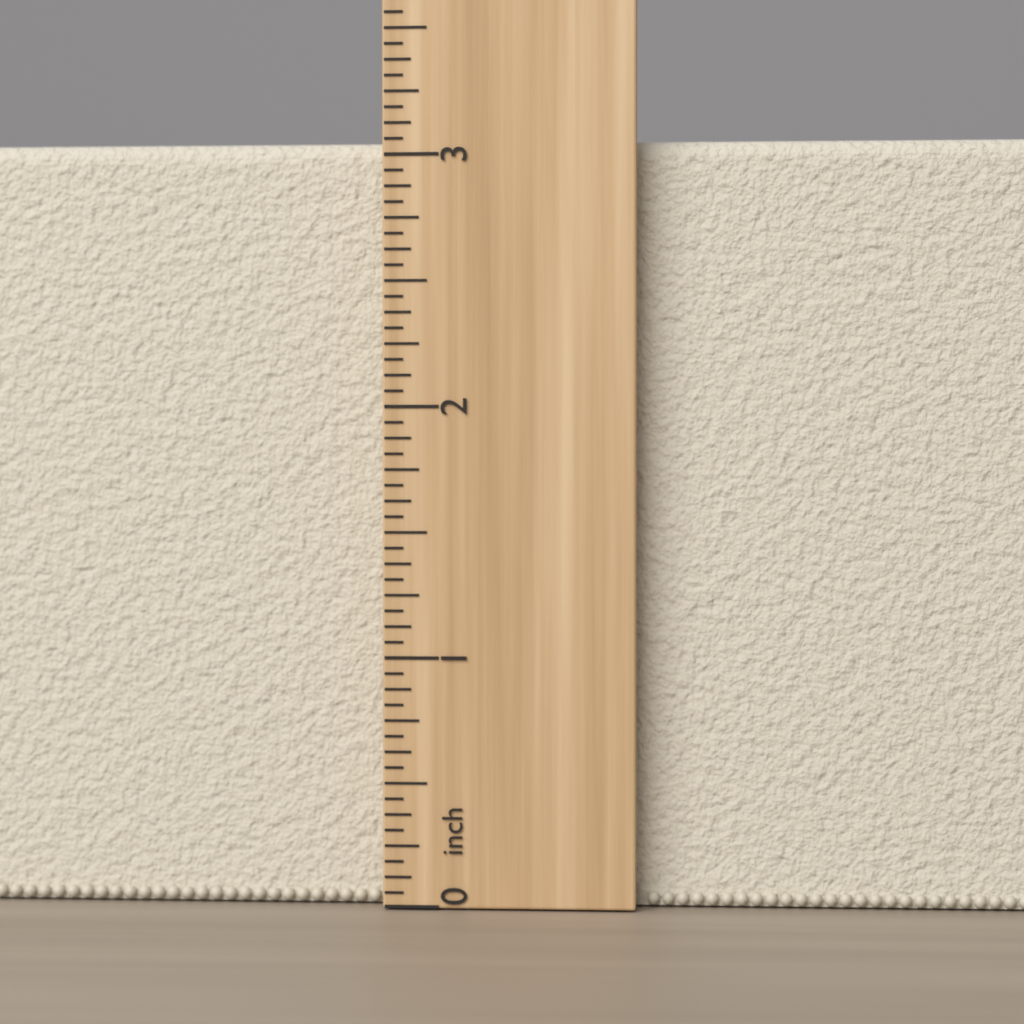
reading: 3.0625 inch
